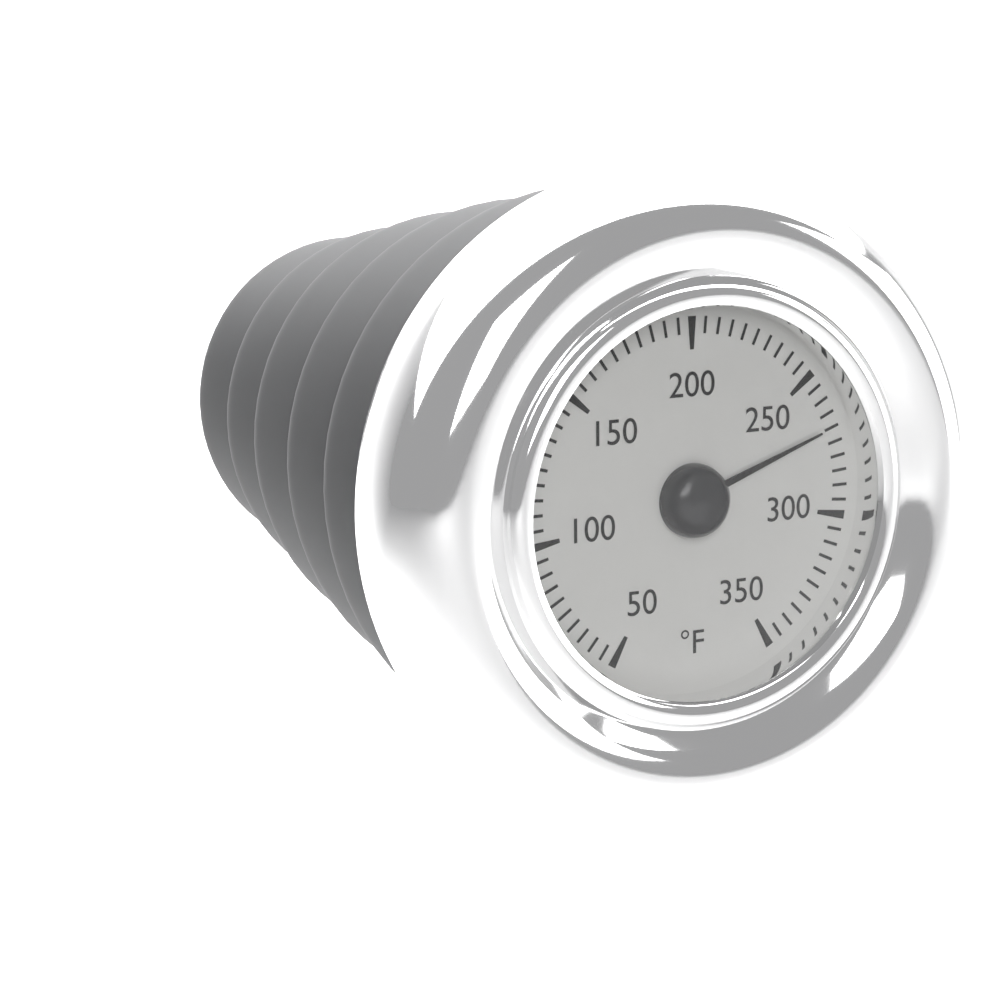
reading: 270 °F
